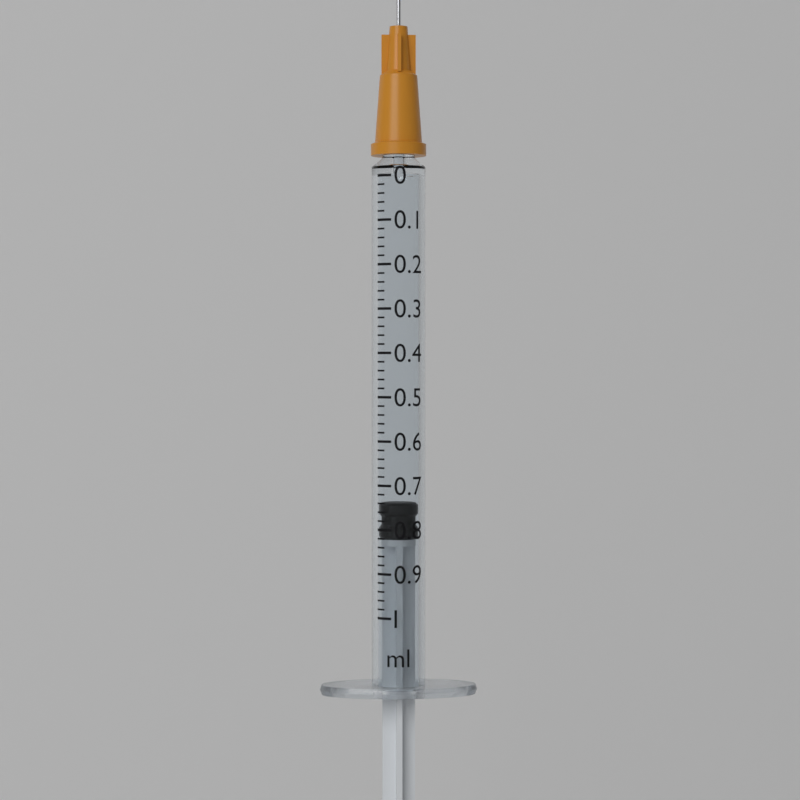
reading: 0.74 ml
